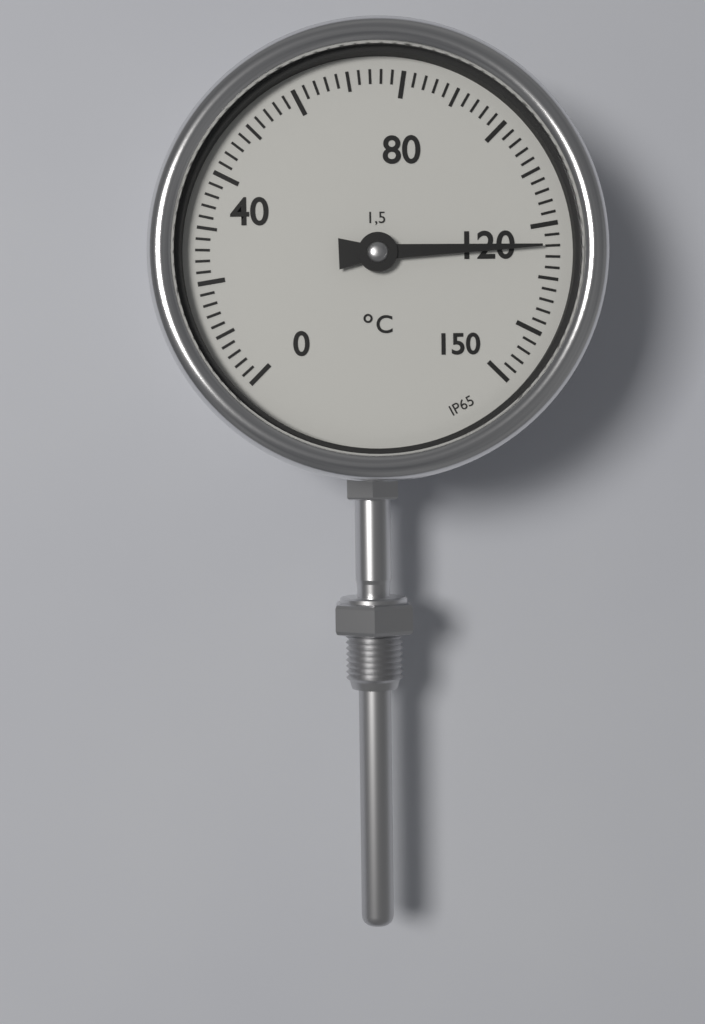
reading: 124 °C
